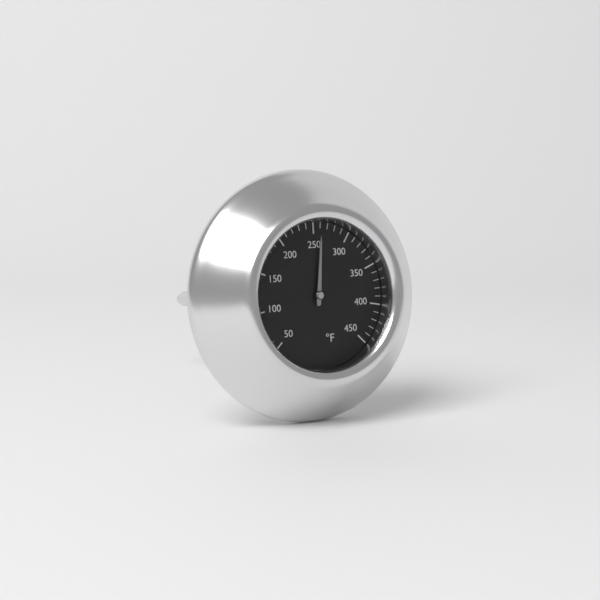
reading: 260 °F
